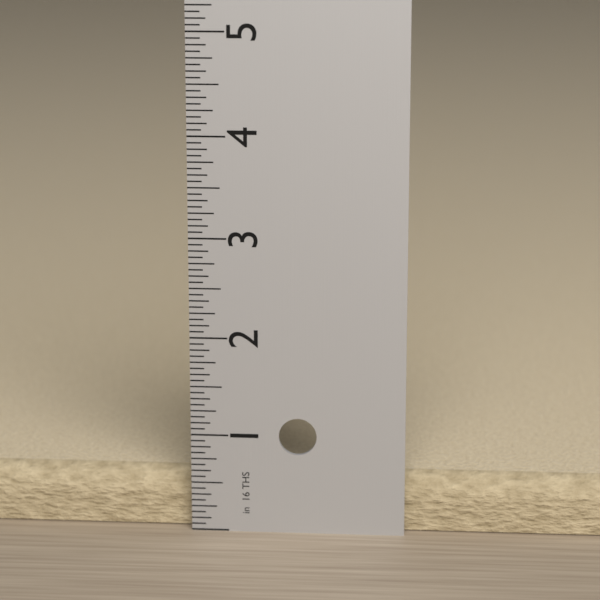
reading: 0.5625 in
